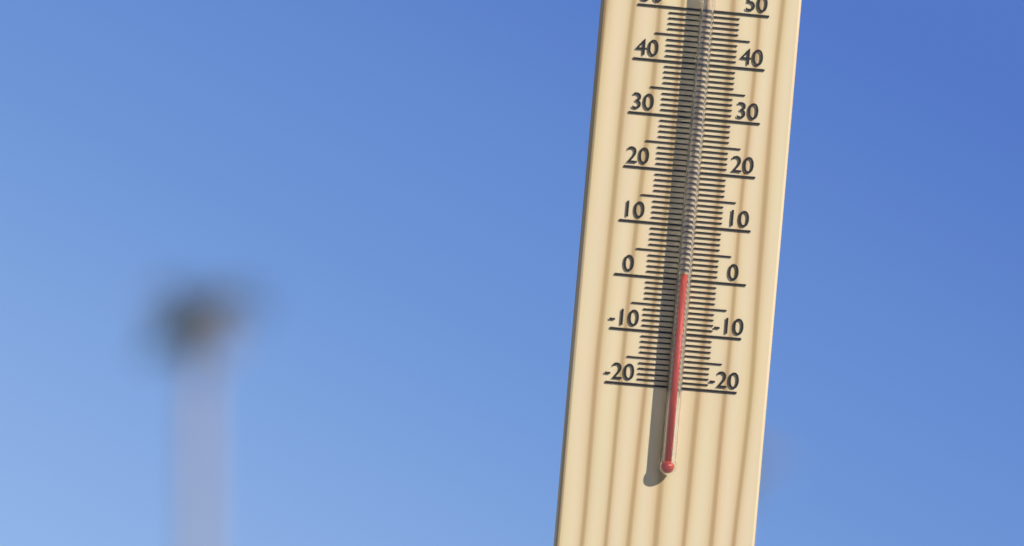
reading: 1 °C
